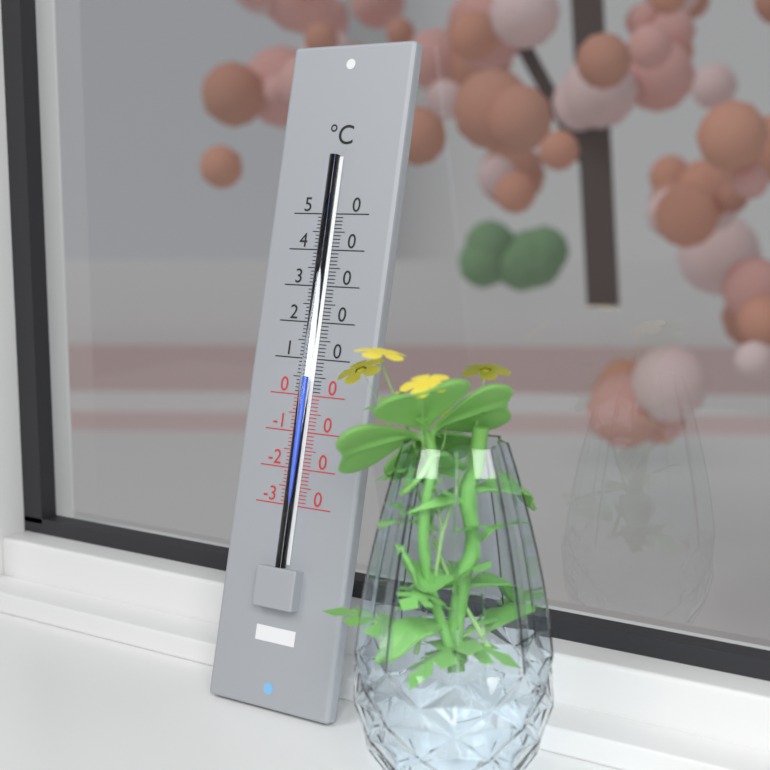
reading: 5 °C
